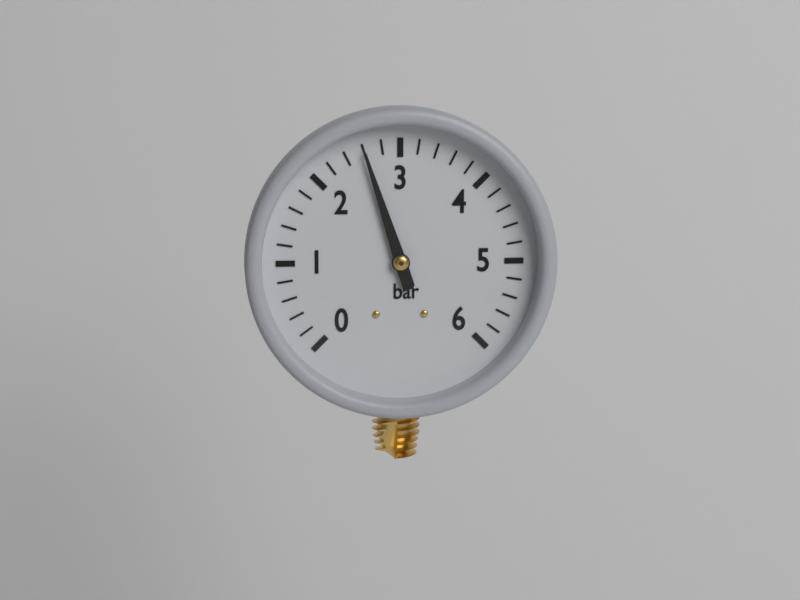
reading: 2.6 bar
